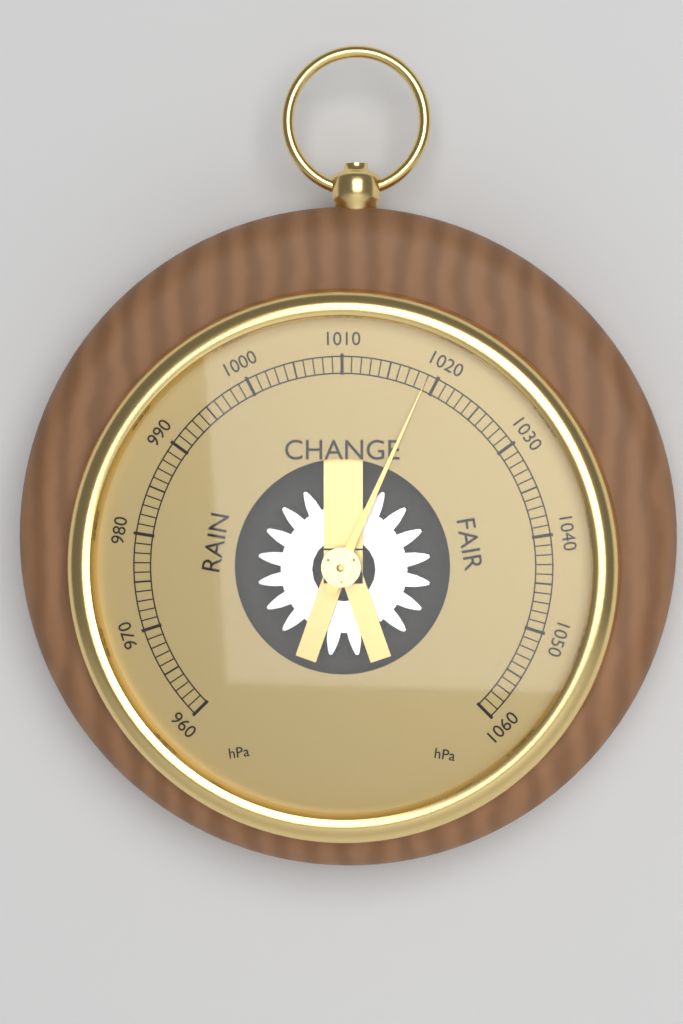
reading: 1019 hPa
